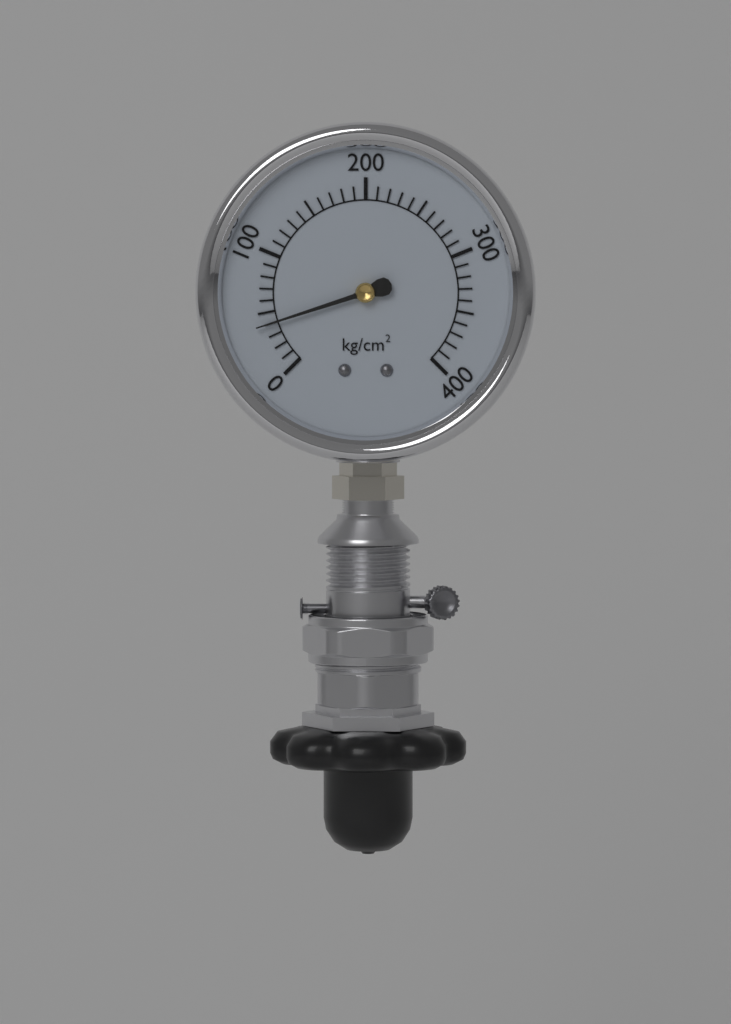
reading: 40 kg/cm²
